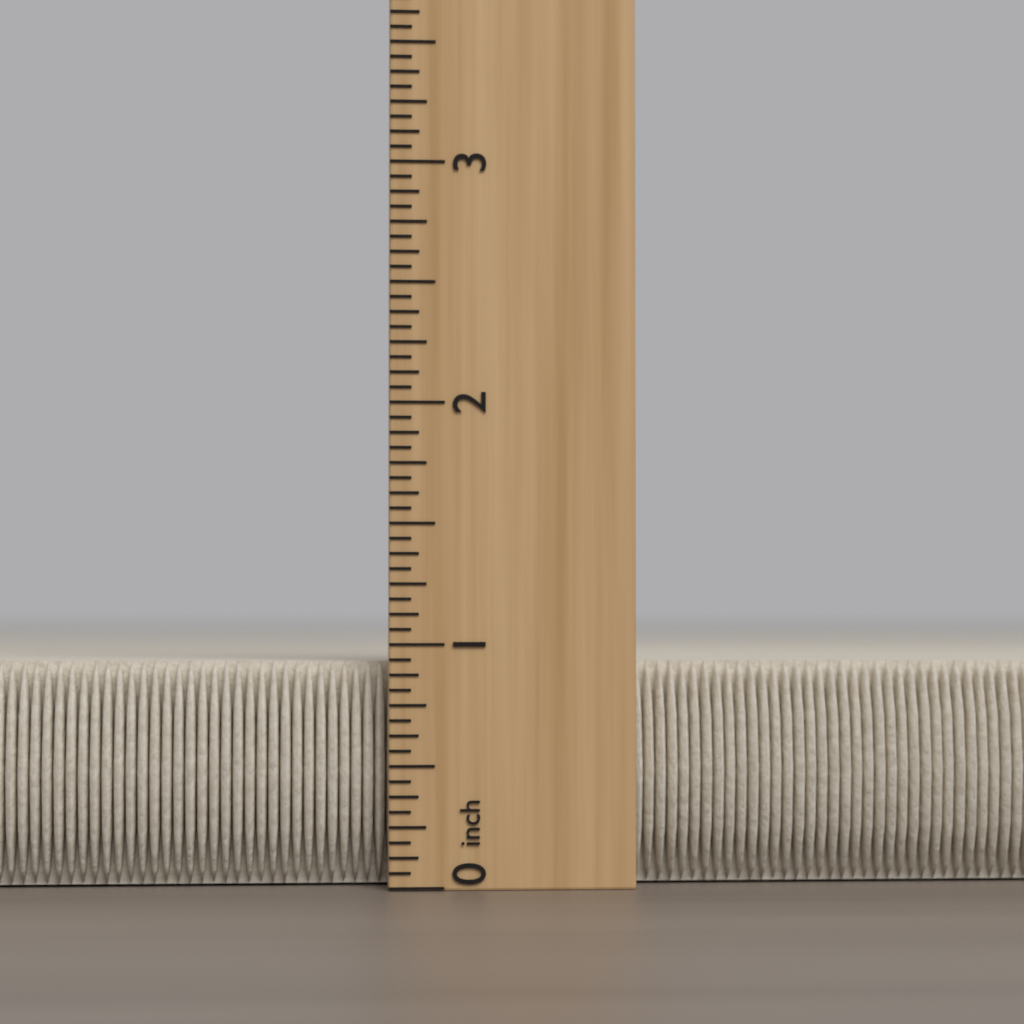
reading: 0.9375 inch
